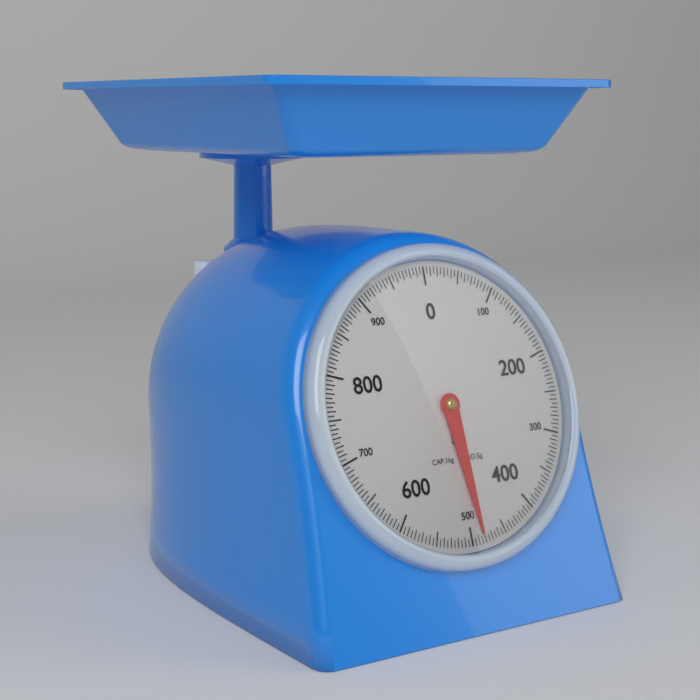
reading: 485 g
